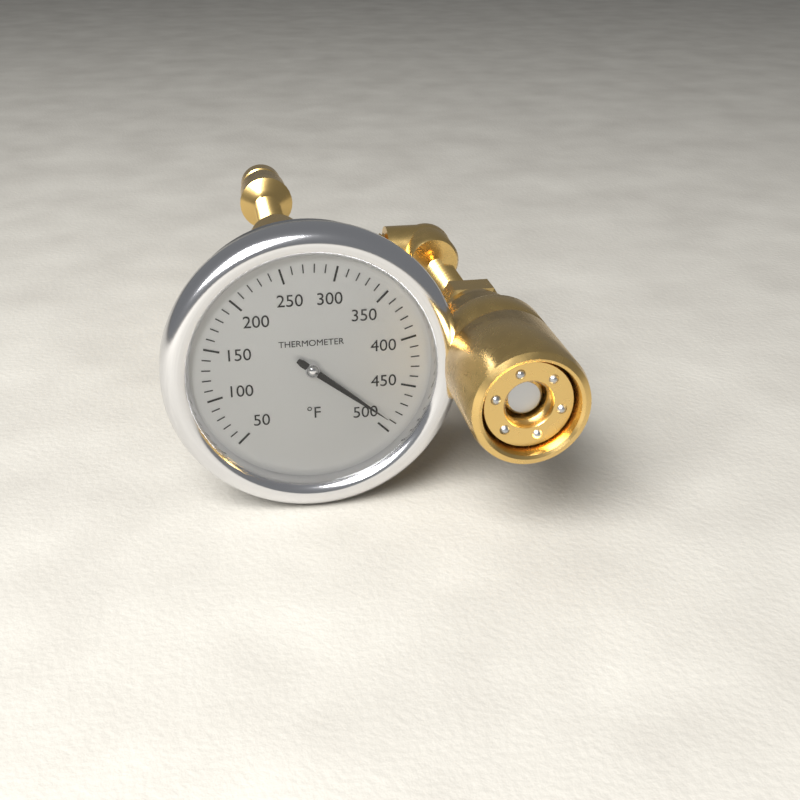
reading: 490 °F
